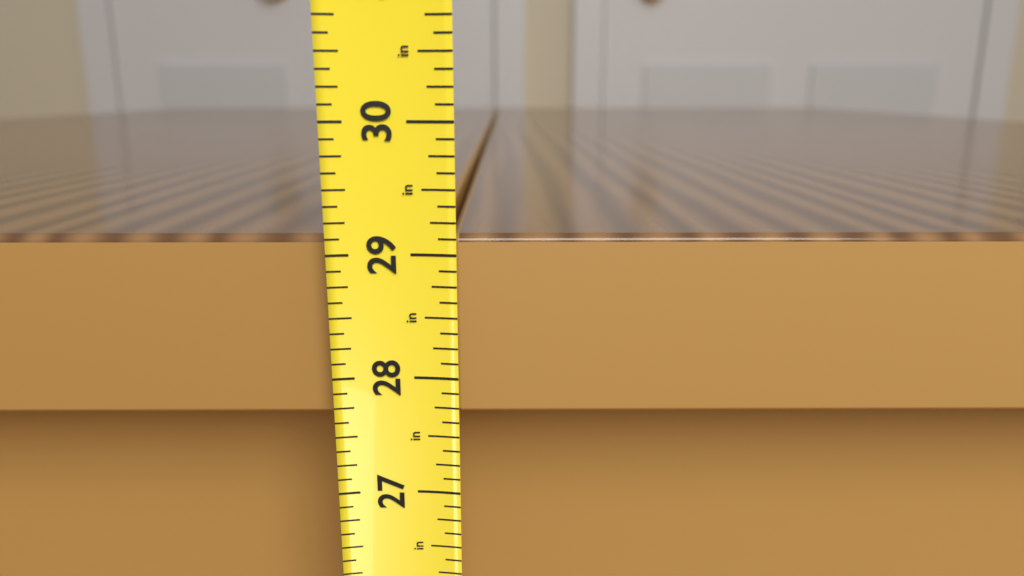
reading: 29.125 in
